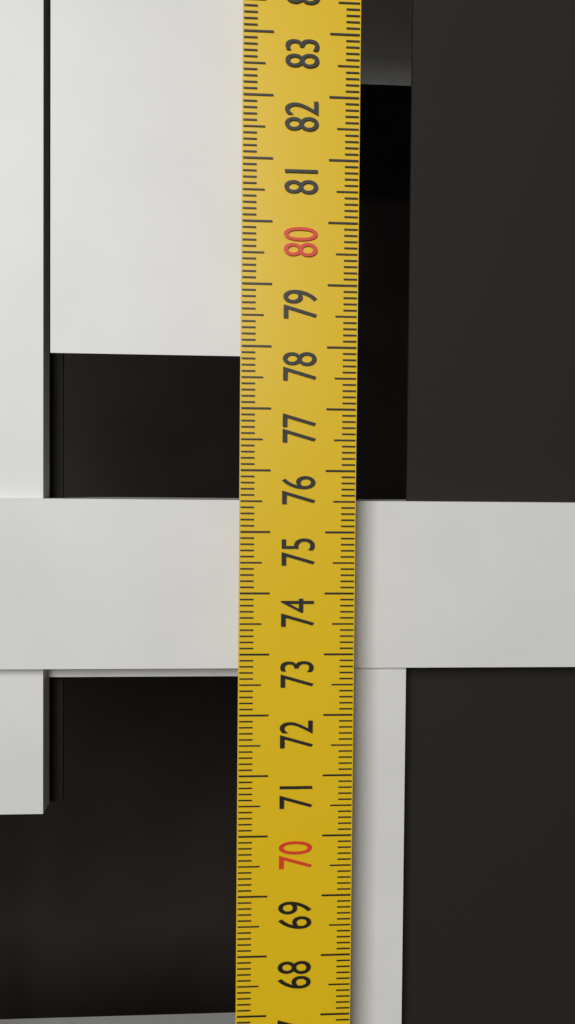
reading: 75.5 cm
